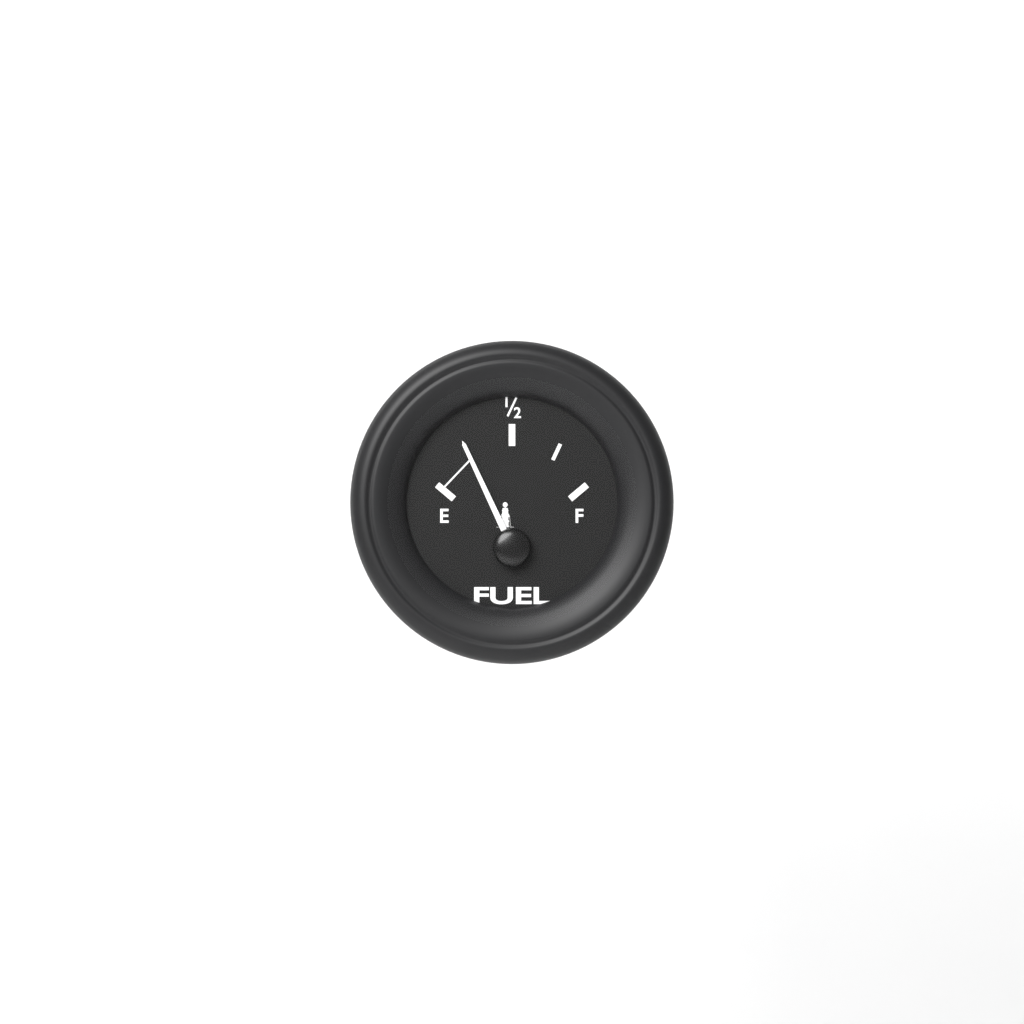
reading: 0.25 (no unit)
